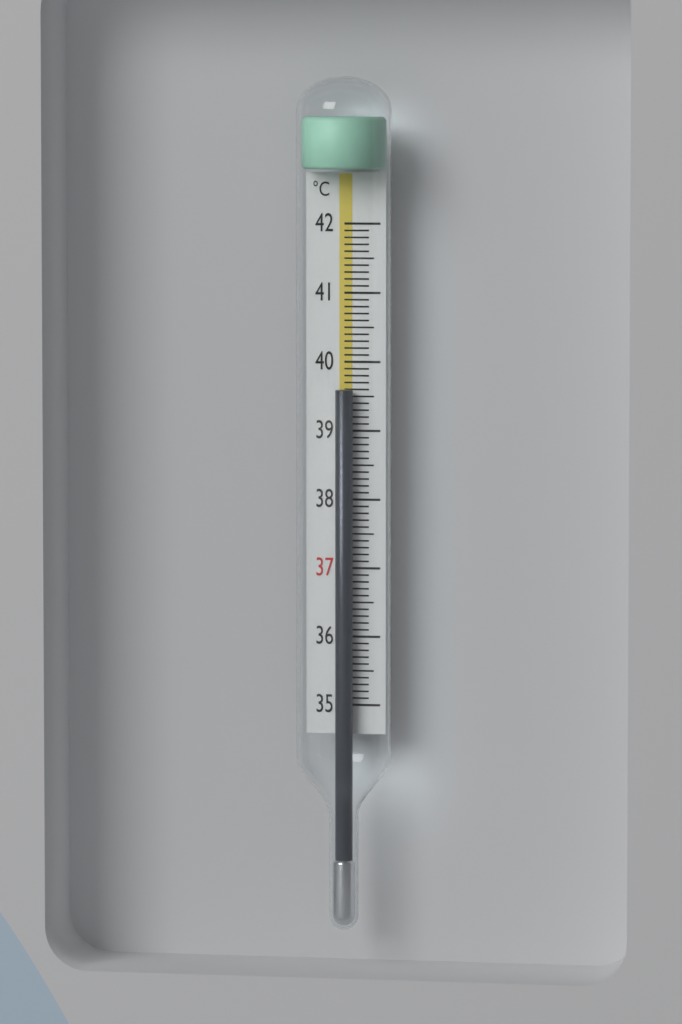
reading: 39.6 °C
